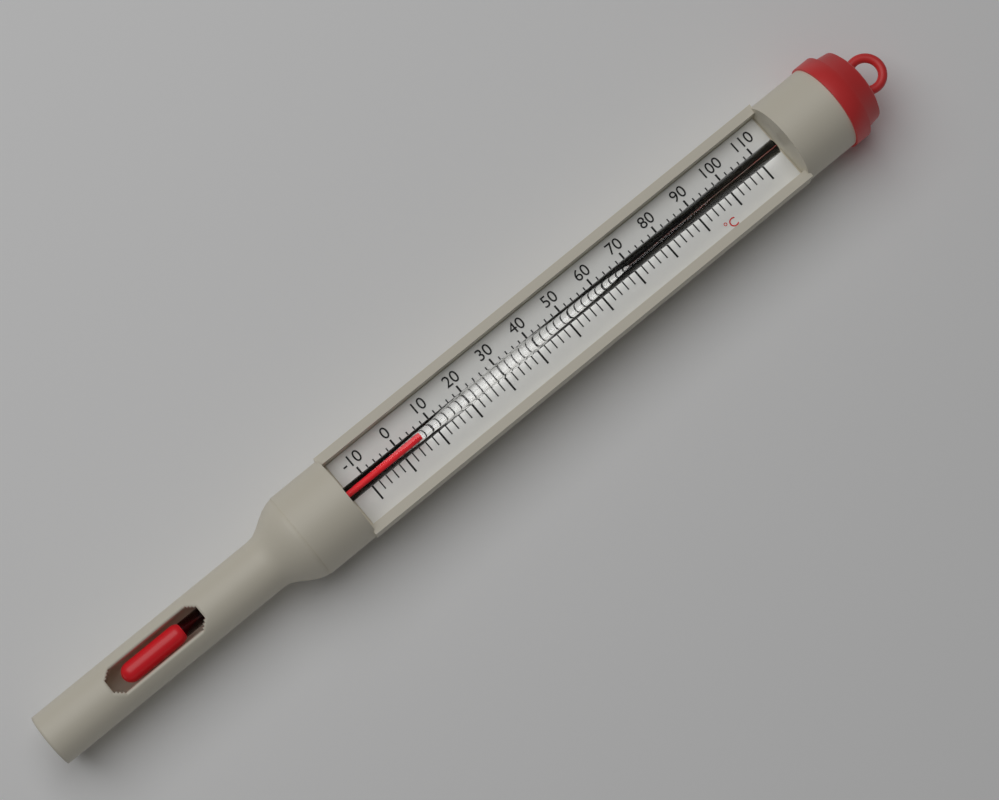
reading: 6 °C
